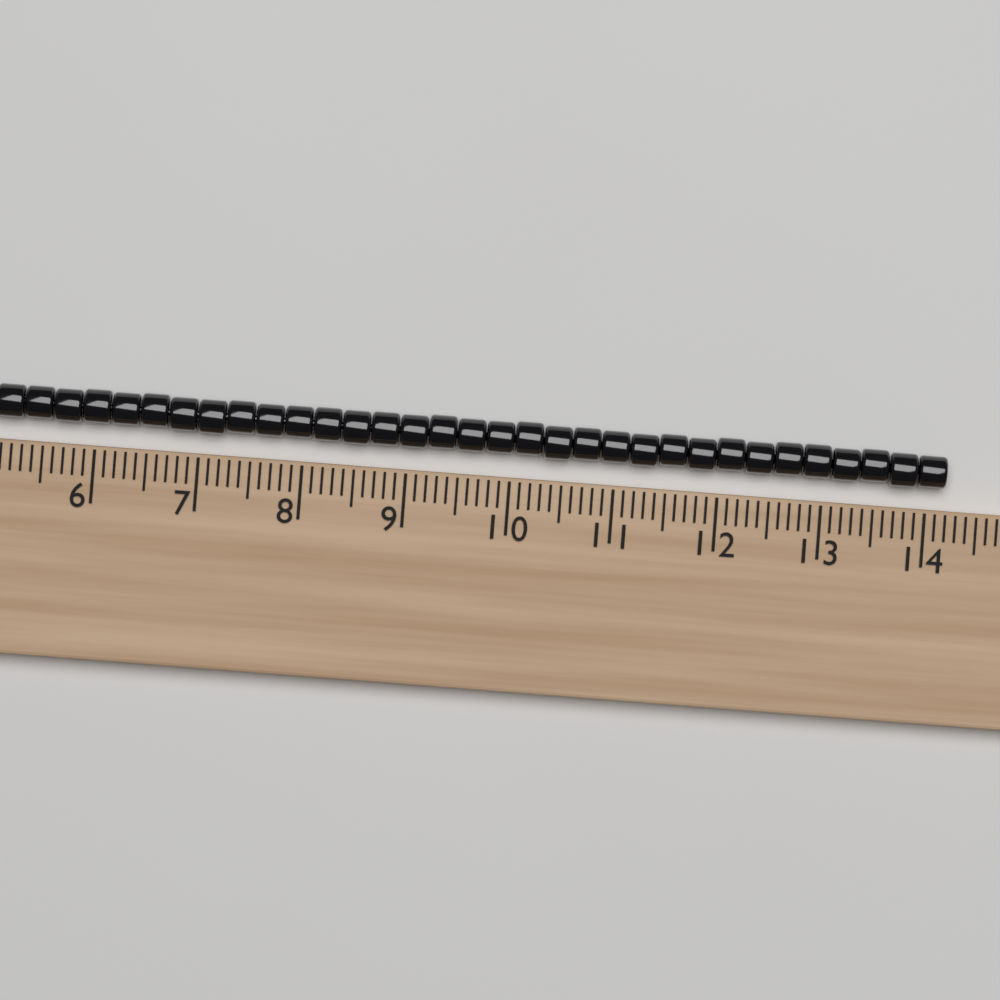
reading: 14.2 (no unit)
